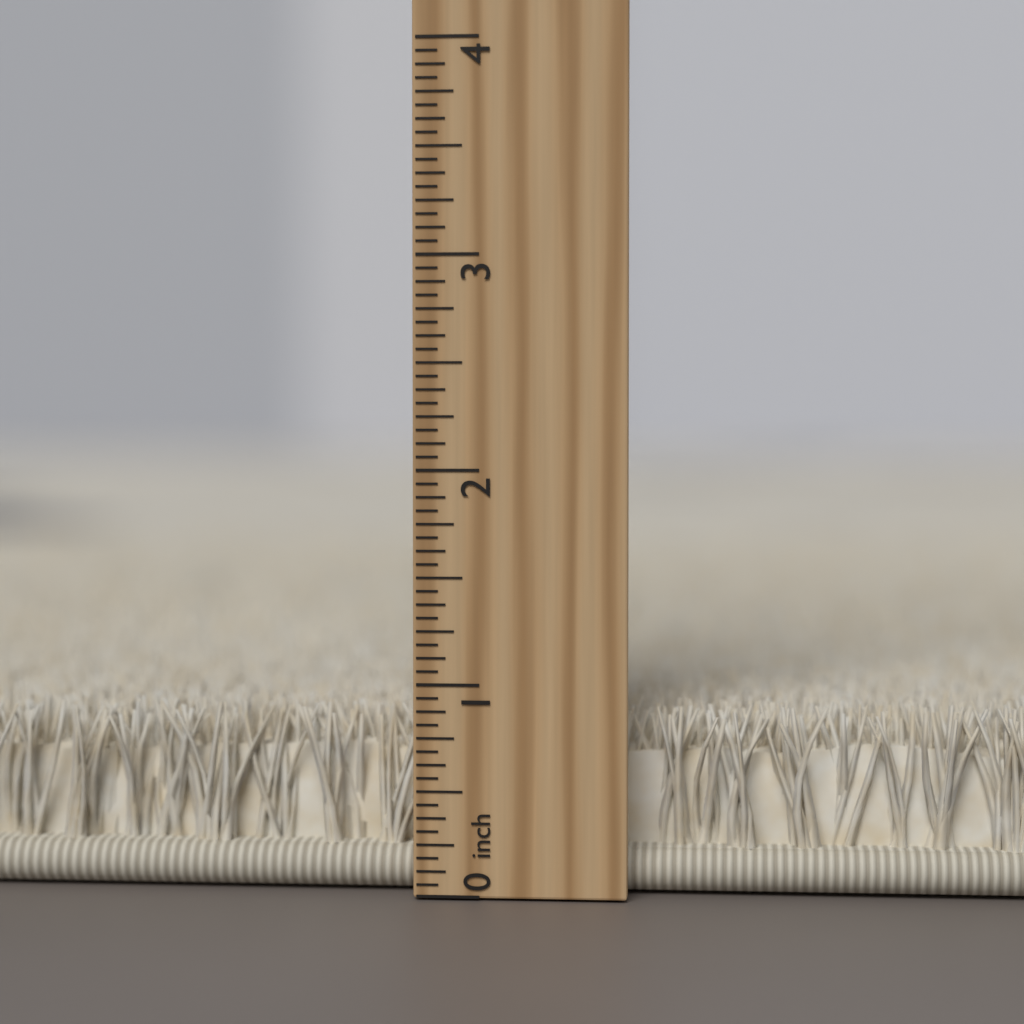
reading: 0.8750 inch
